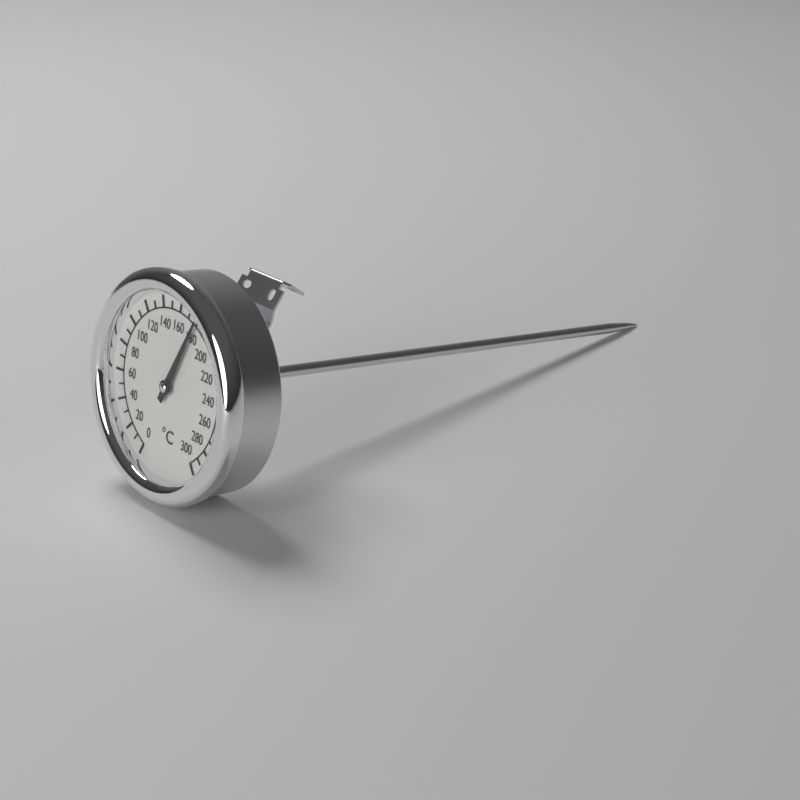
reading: 180 °C
